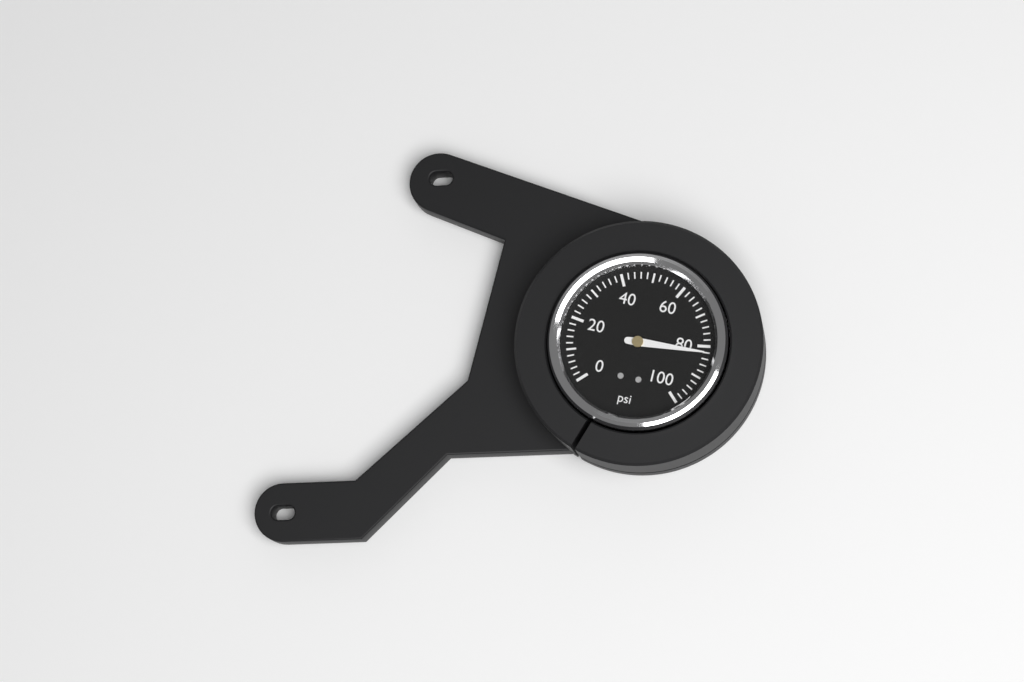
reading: 82 psi
